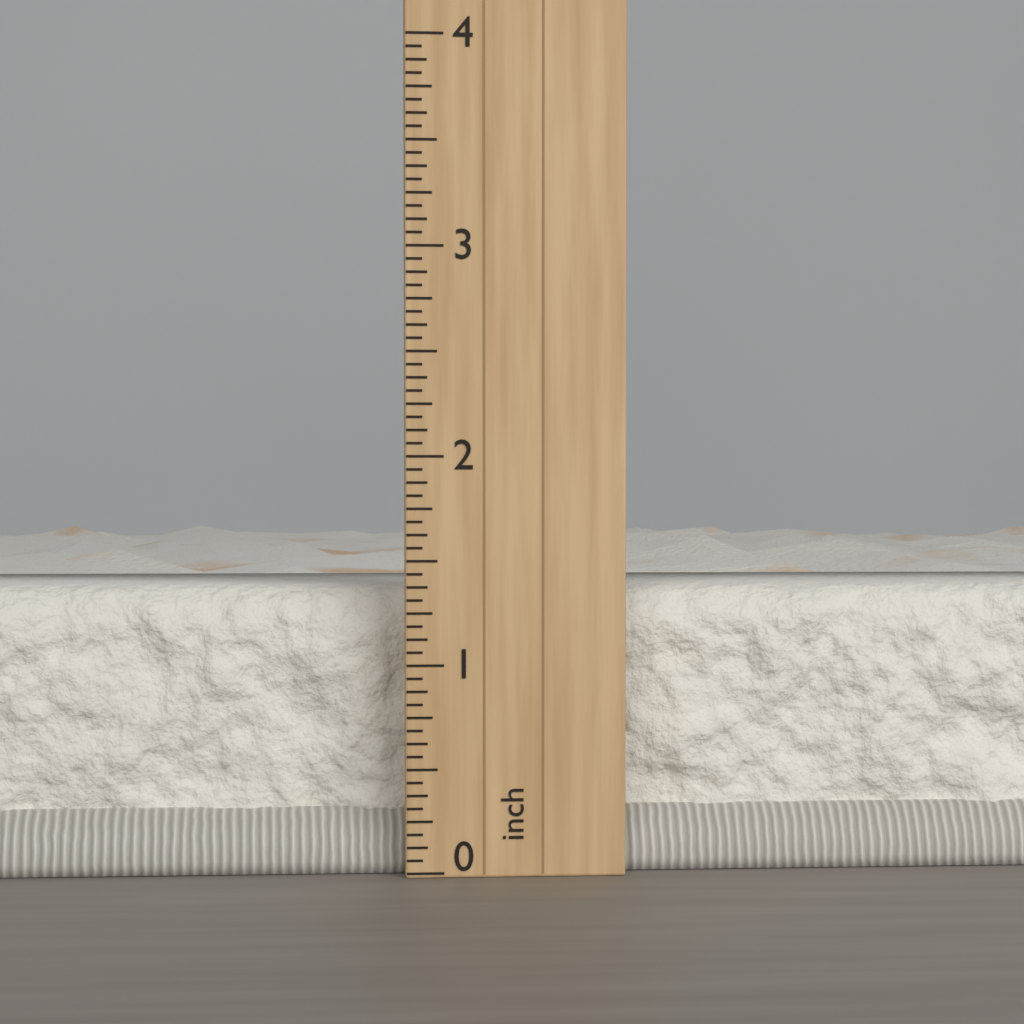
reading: 1.3750 inch
